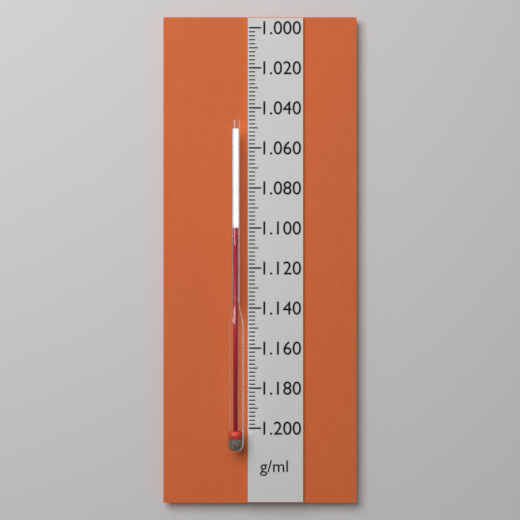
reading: 1.100 g/ml
